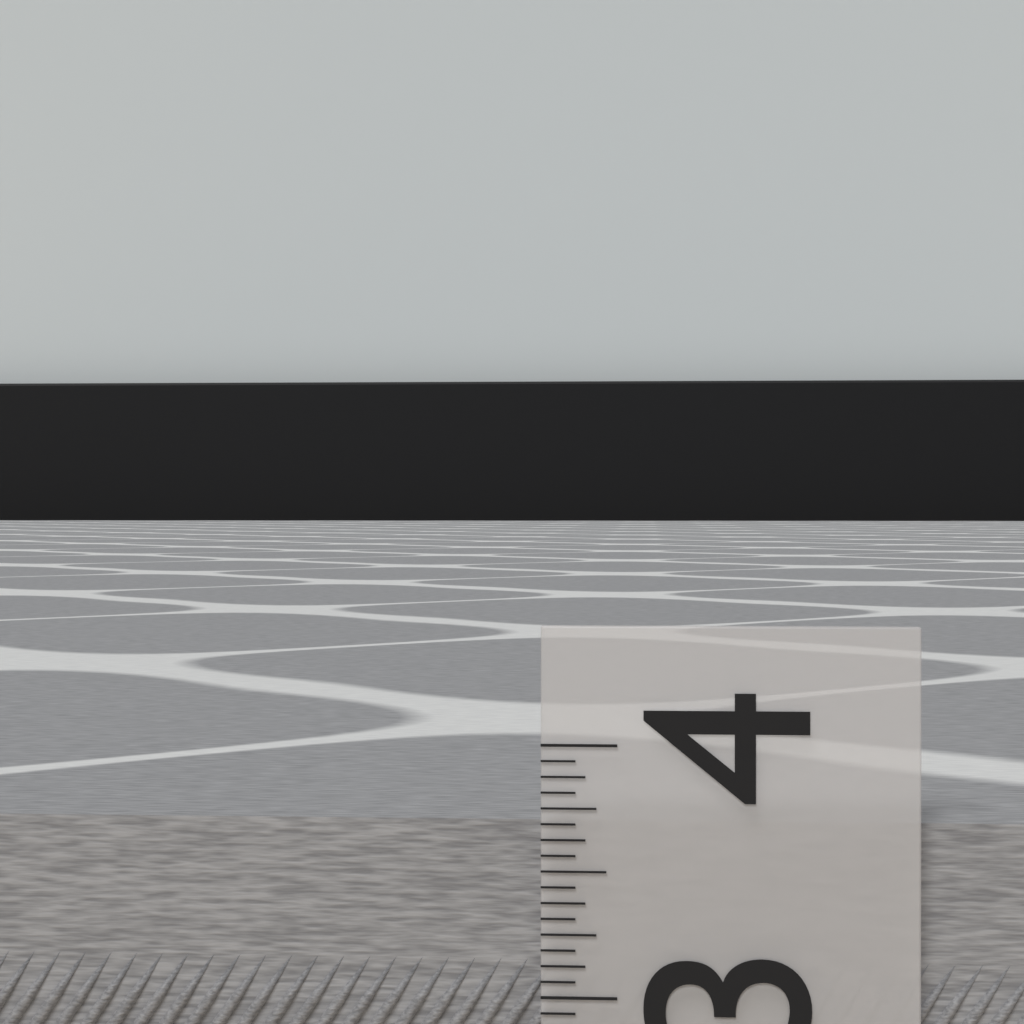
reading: 3.6875 (no unit)
